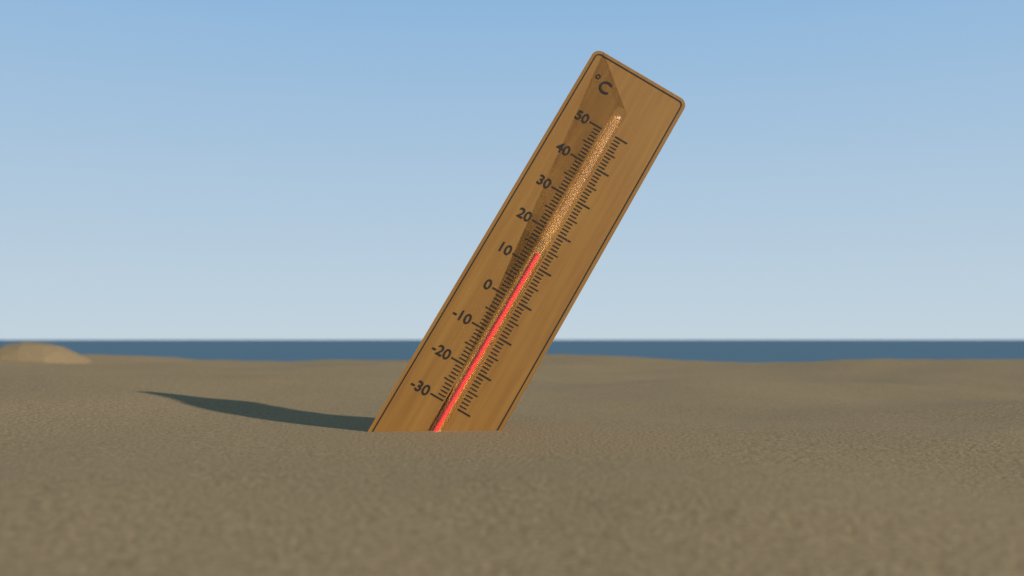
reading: 13 °C
